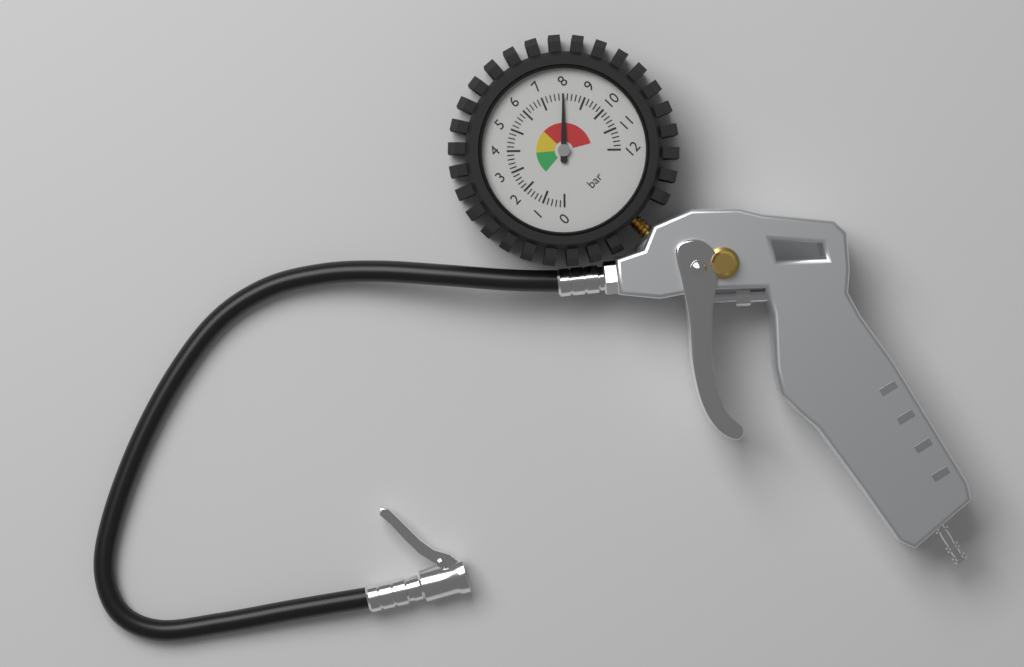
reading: 8.0 bar
